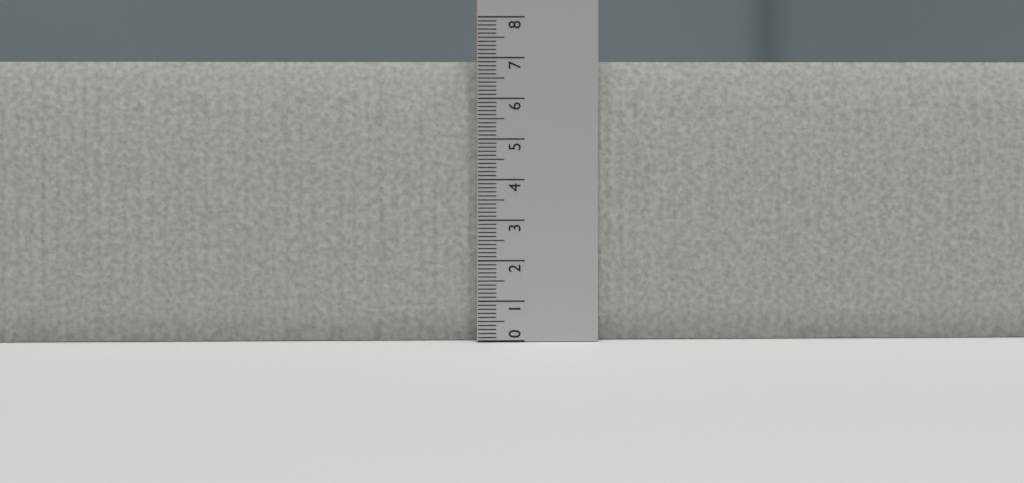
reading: 6.9 (no unit)
